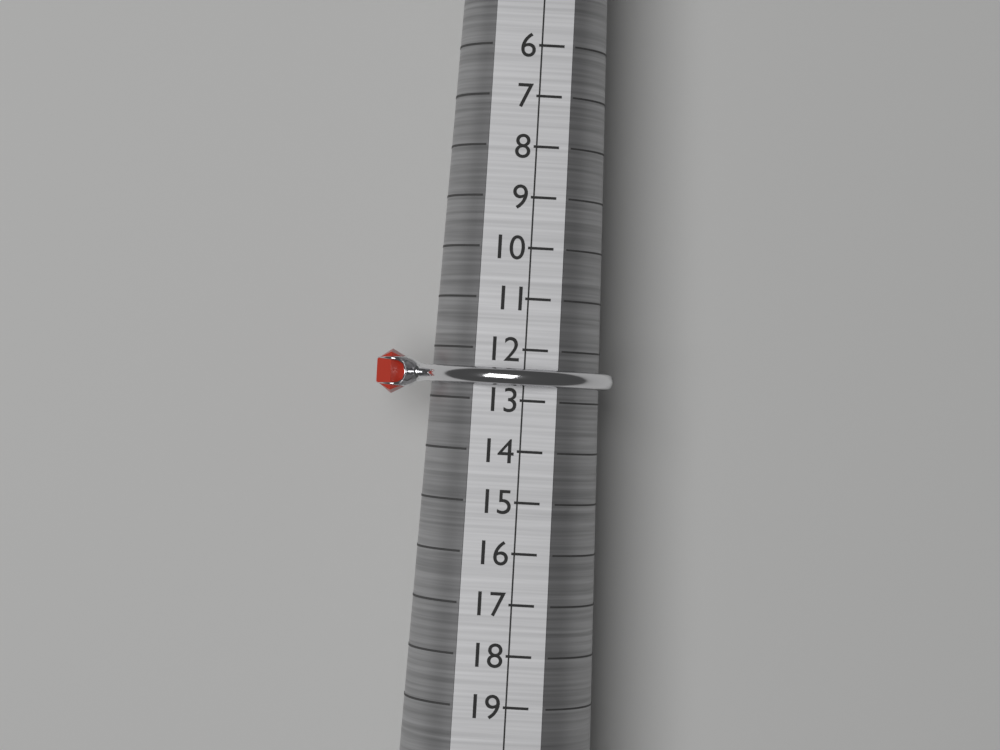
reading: 13 (no unit)
